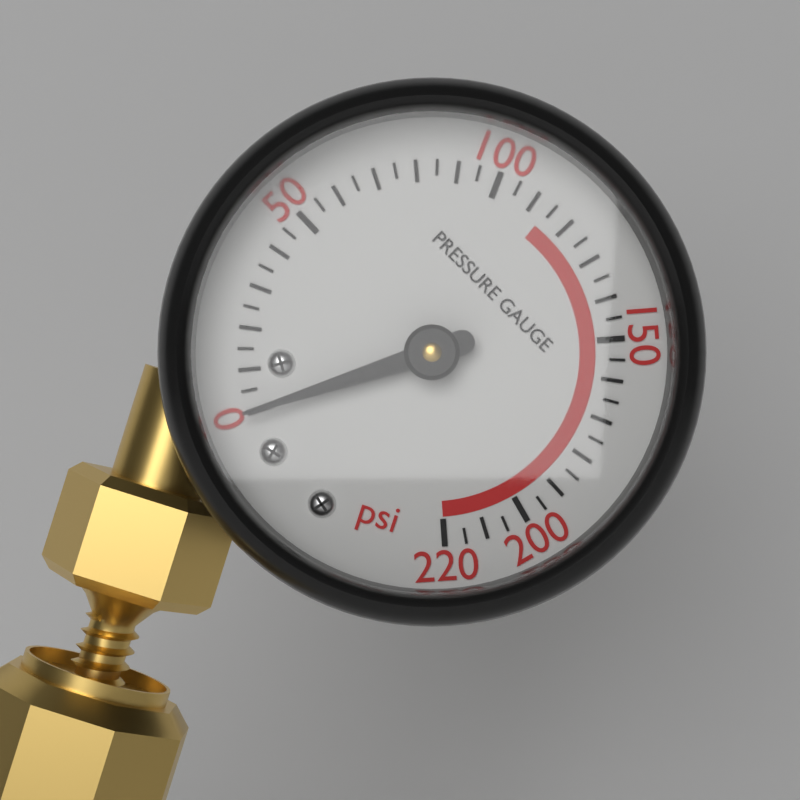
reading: 0 psi
